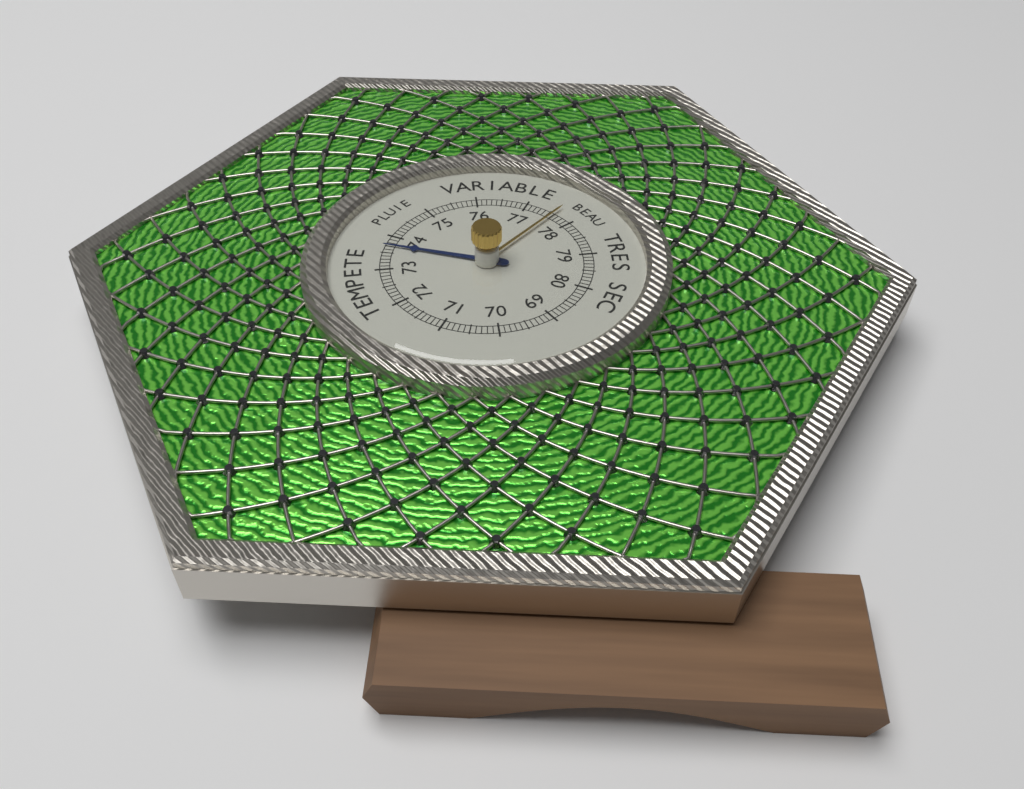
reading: 73.7 (no unit)
